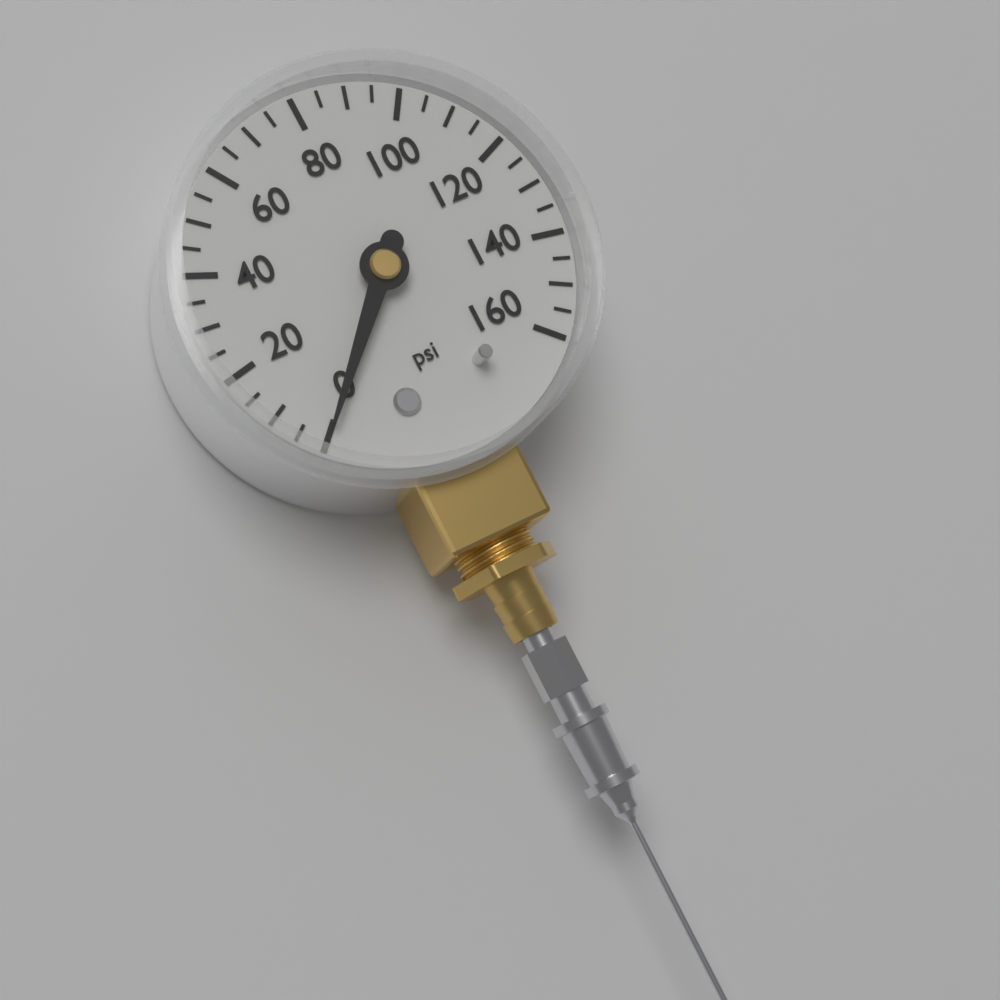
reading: 0 psi
